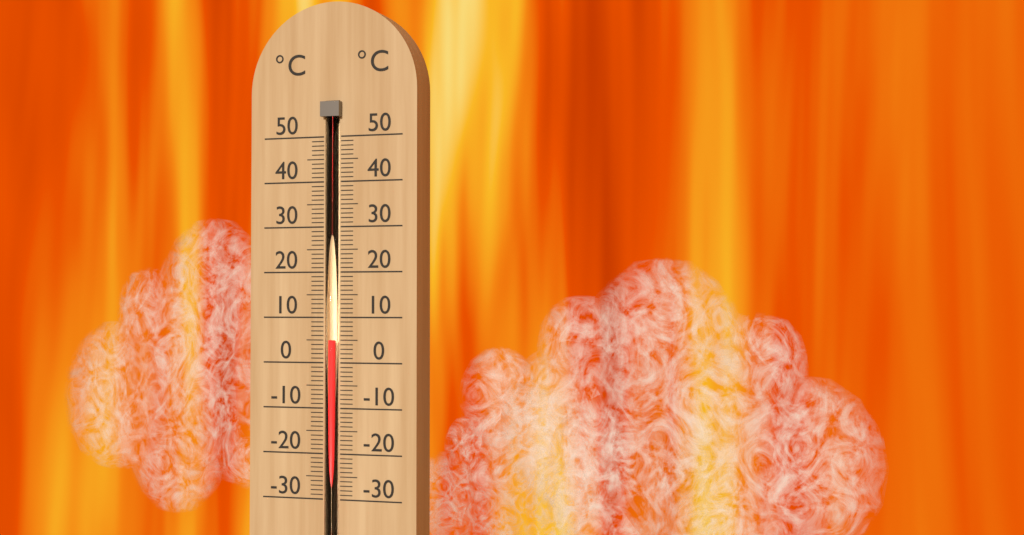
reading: 5 °C
